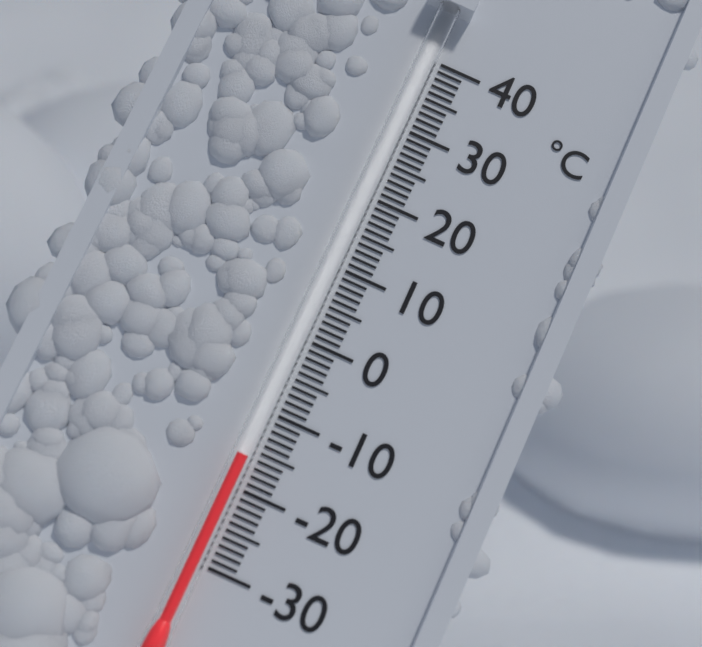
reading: -16 °C
